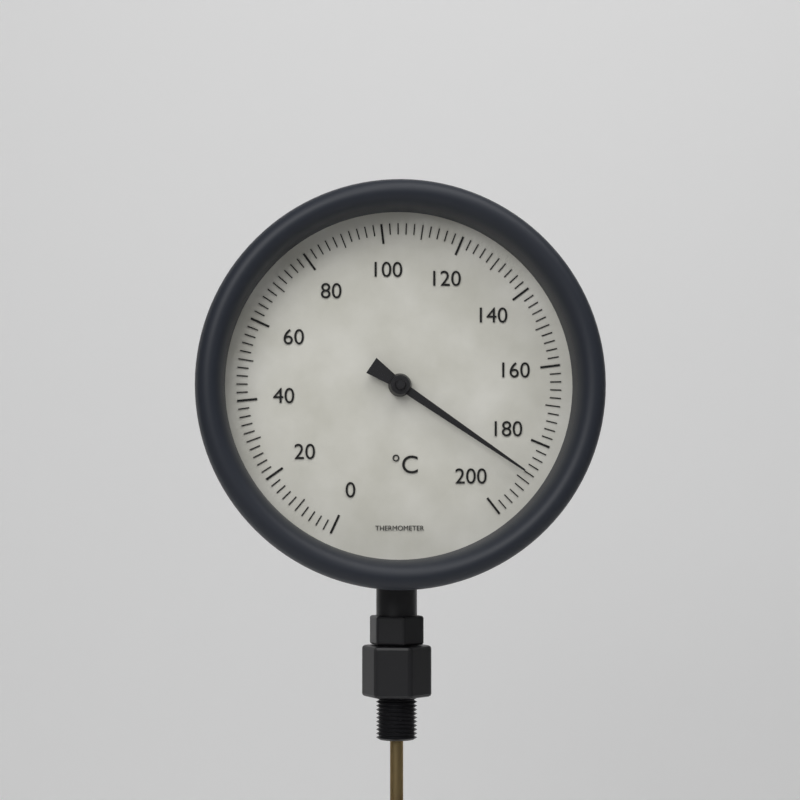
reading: 188 °C
